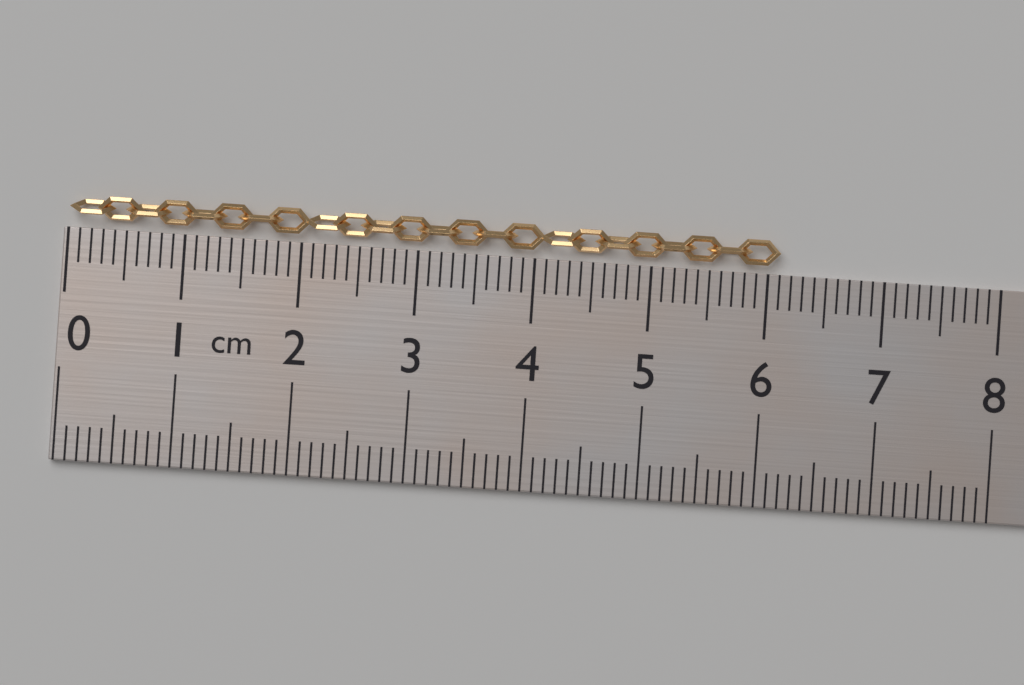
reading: 6.1 cm
